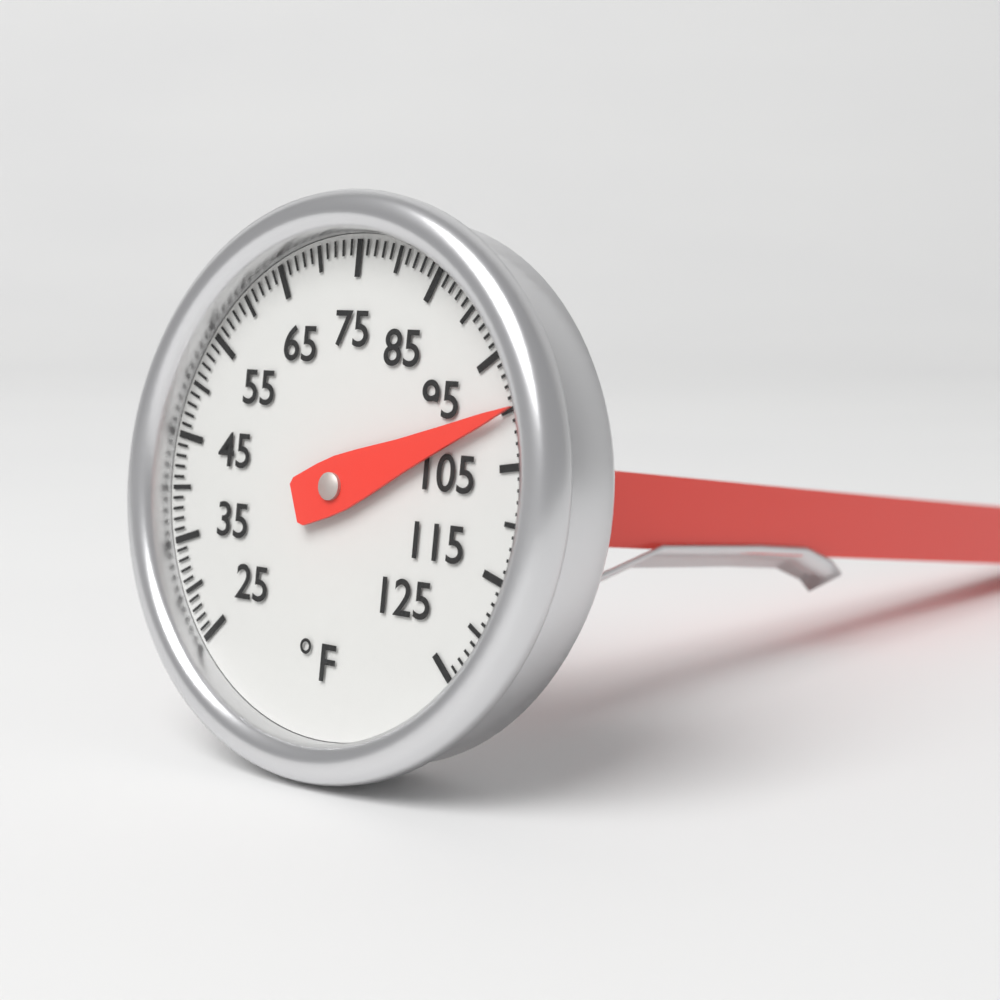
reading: 100 °F
